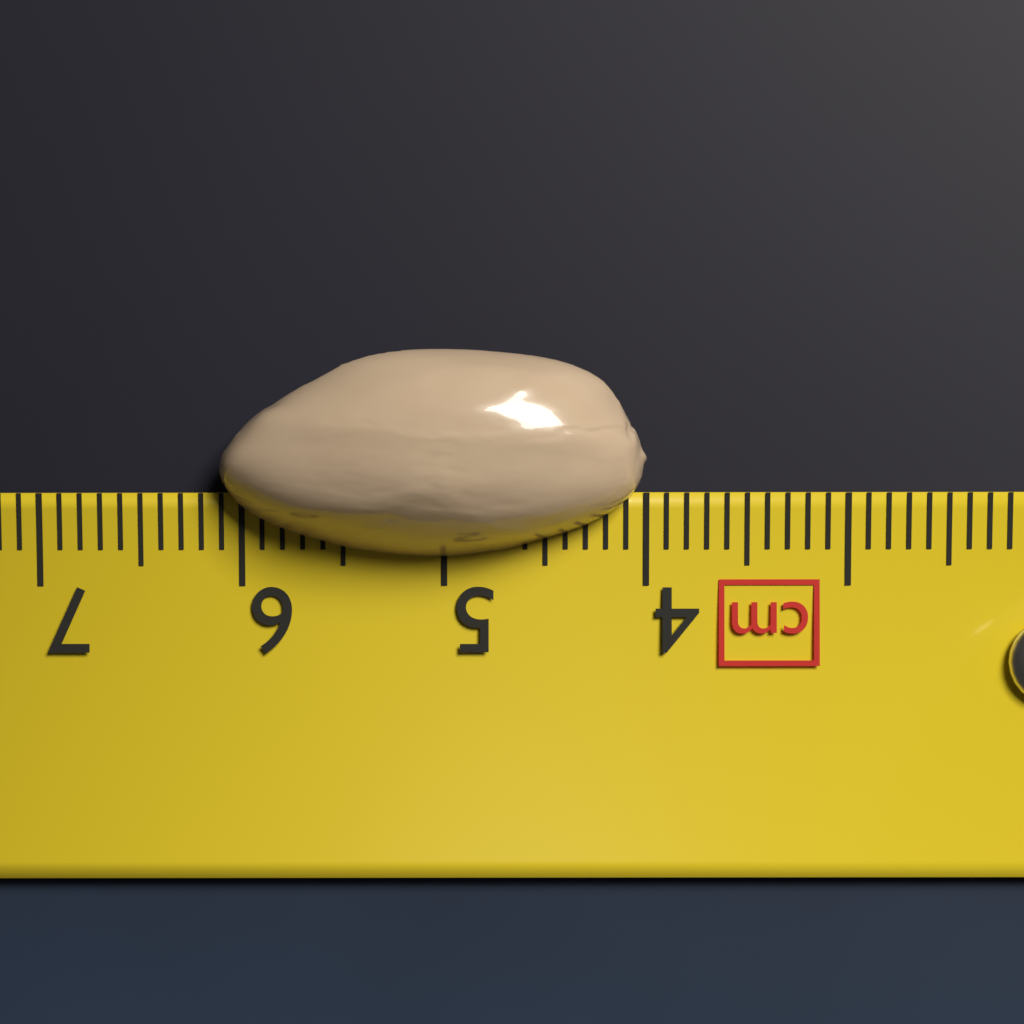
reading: 6.1 cm
